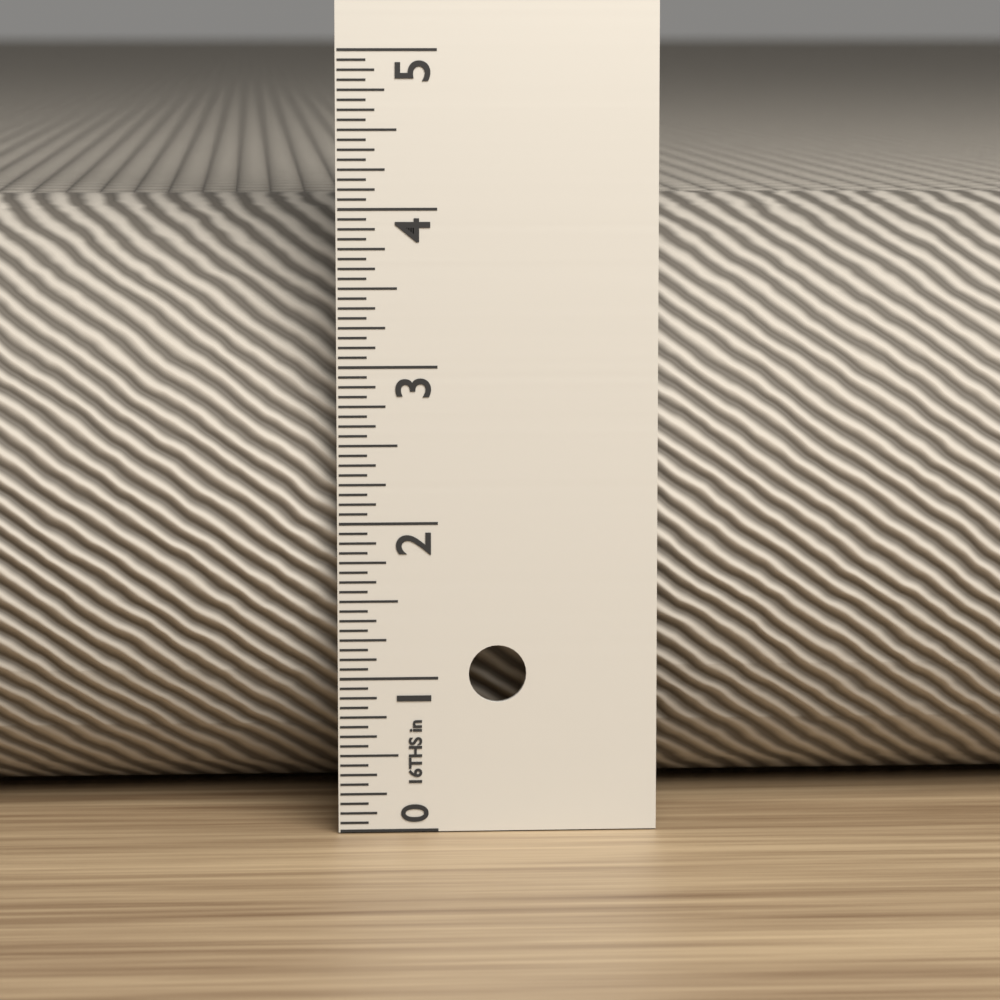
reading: 4.0000 in
